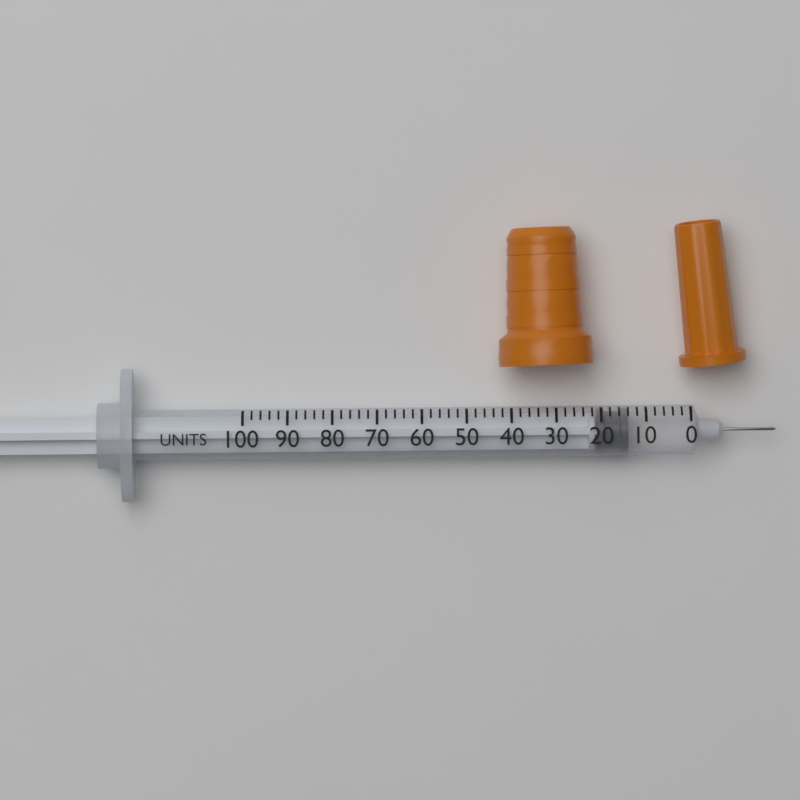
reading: 14 units
